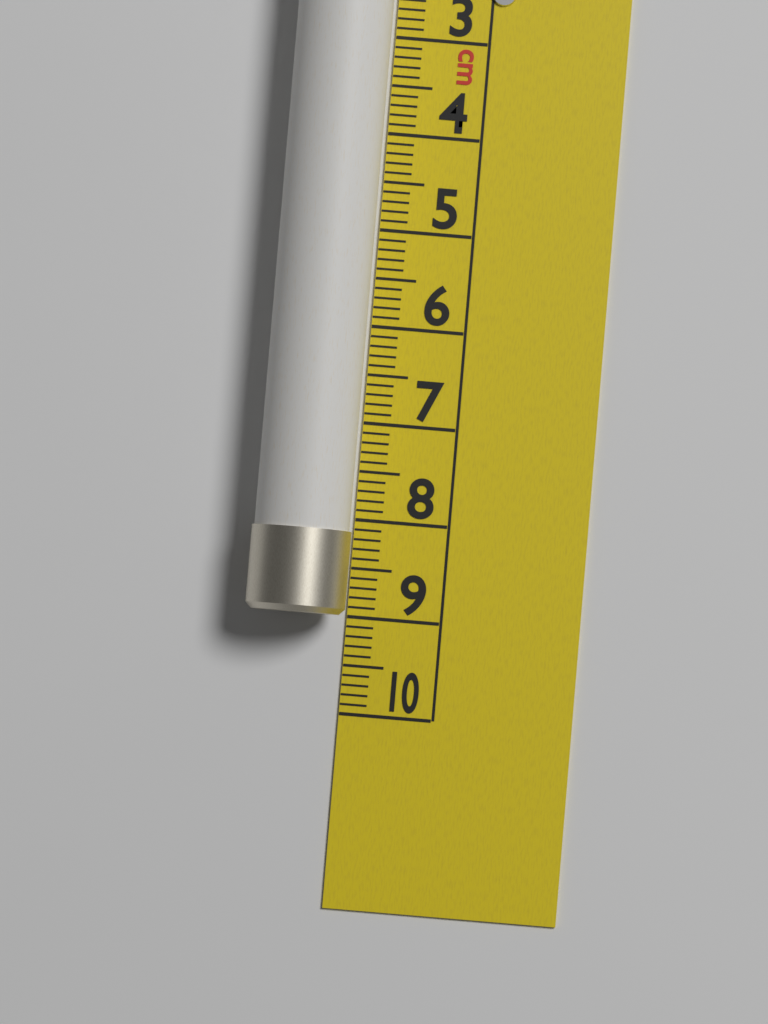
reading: 9.0 cm
